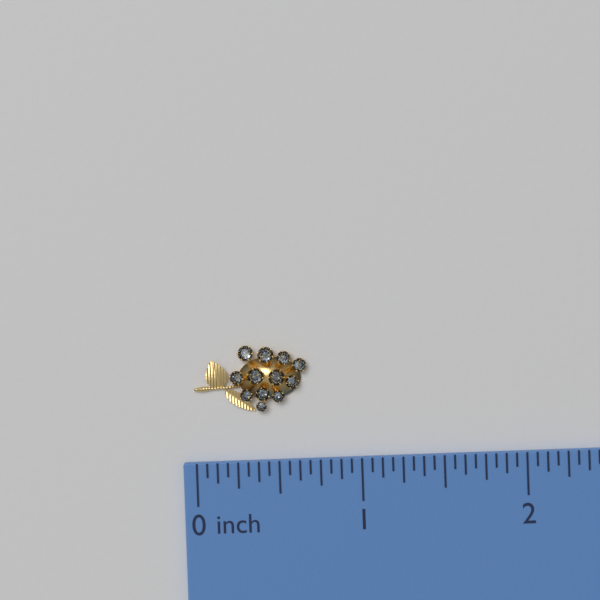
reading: 0.6875 inch
